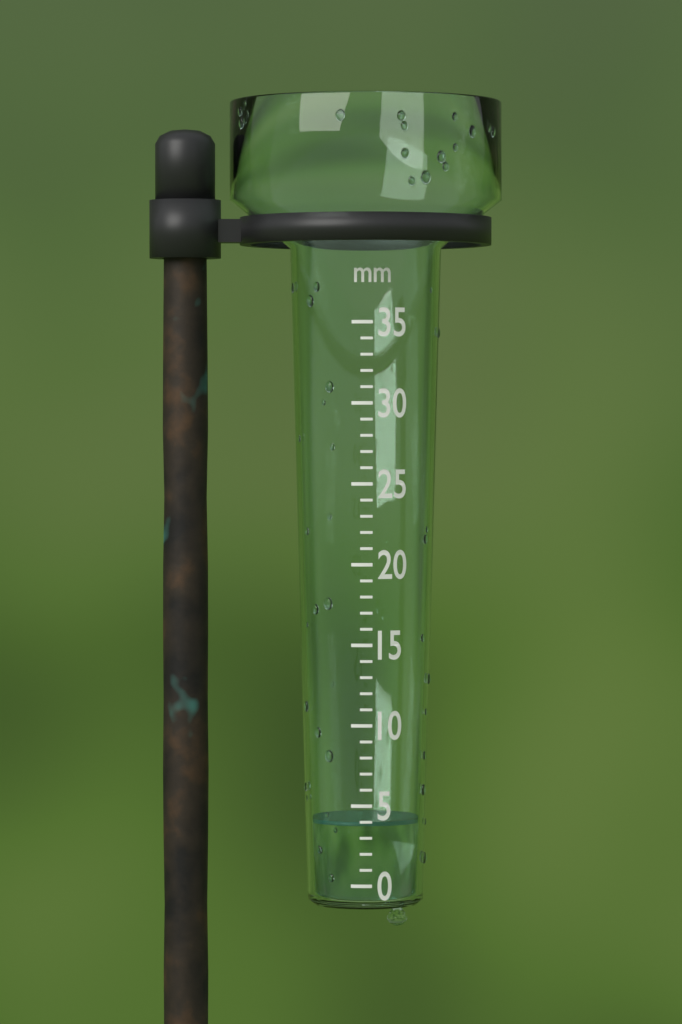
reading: 4 mm
